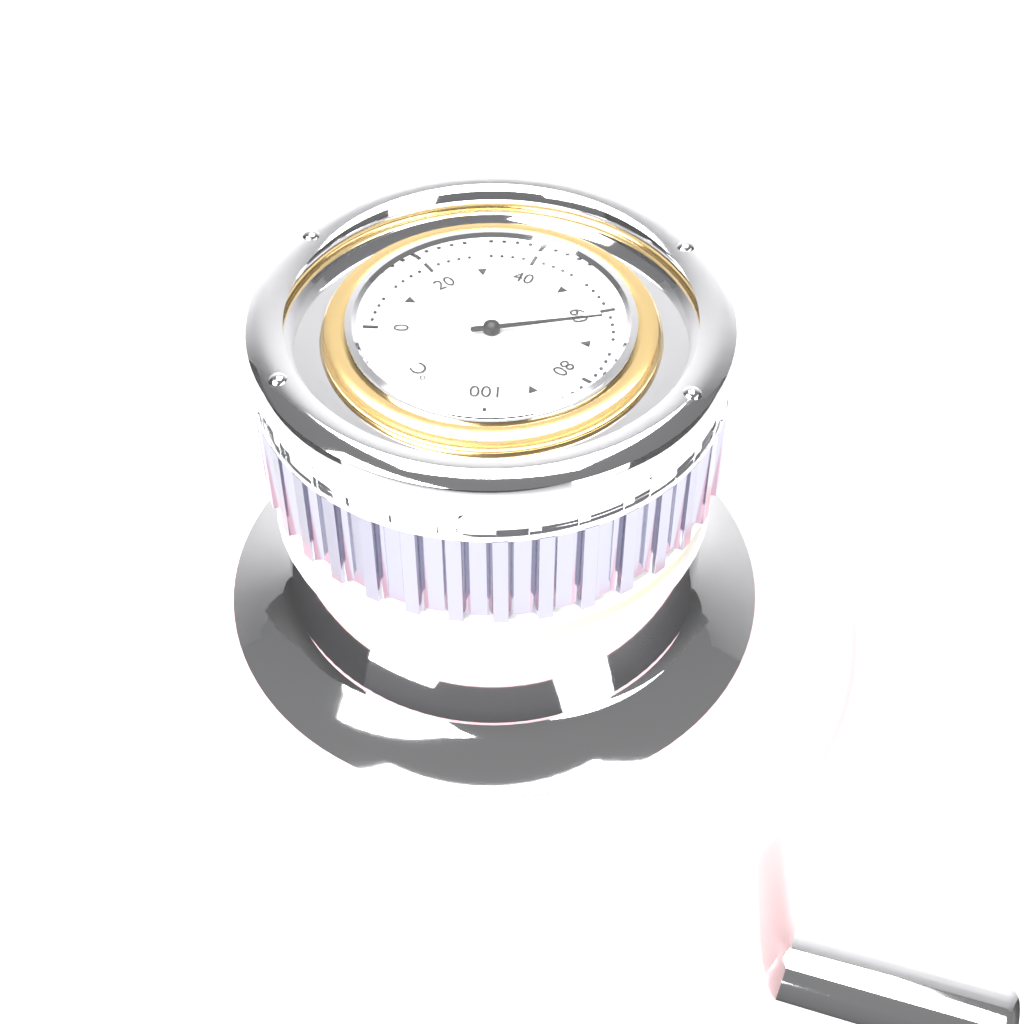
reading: 62 °C
